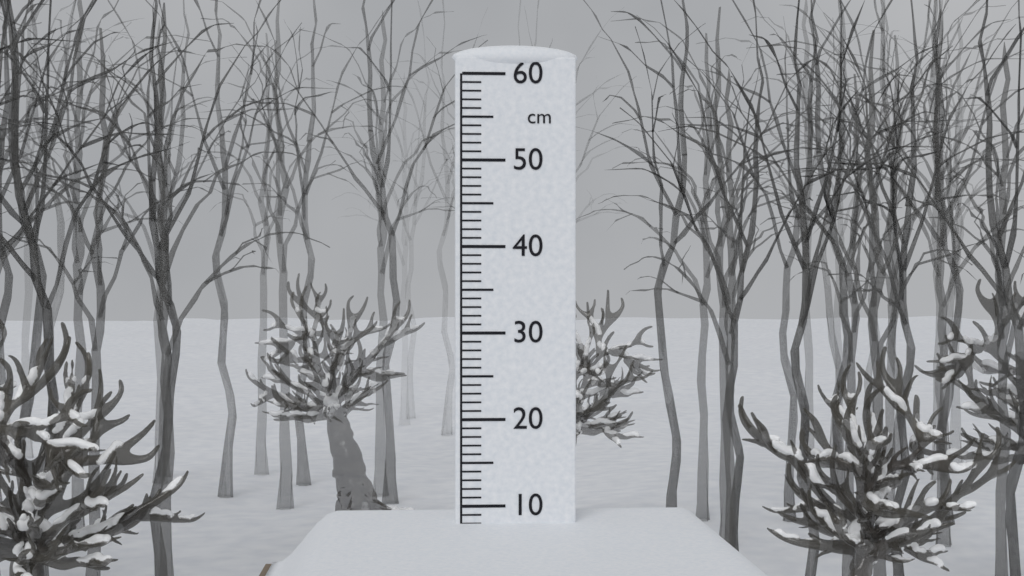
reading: 8 cm
